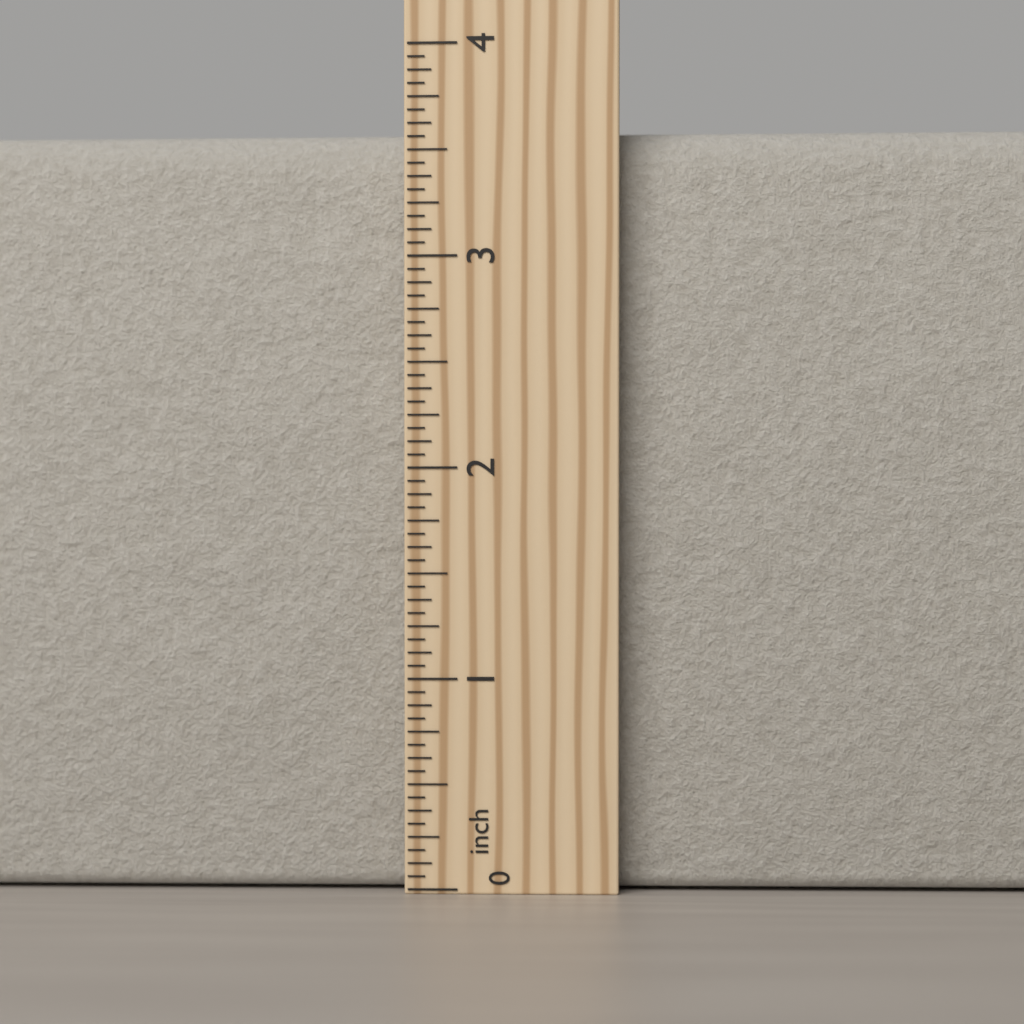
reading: 3.6250 inch
